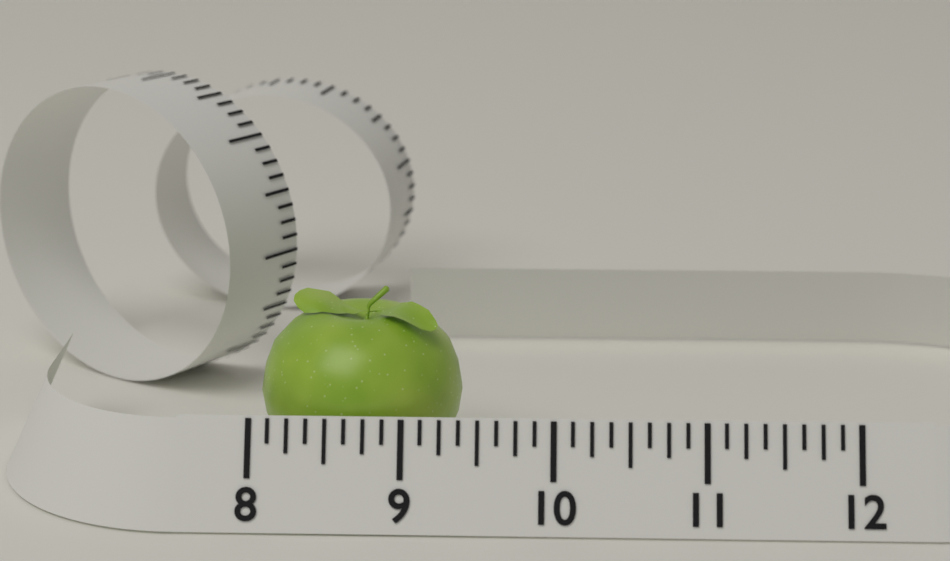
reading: 9.375 (no unit)
